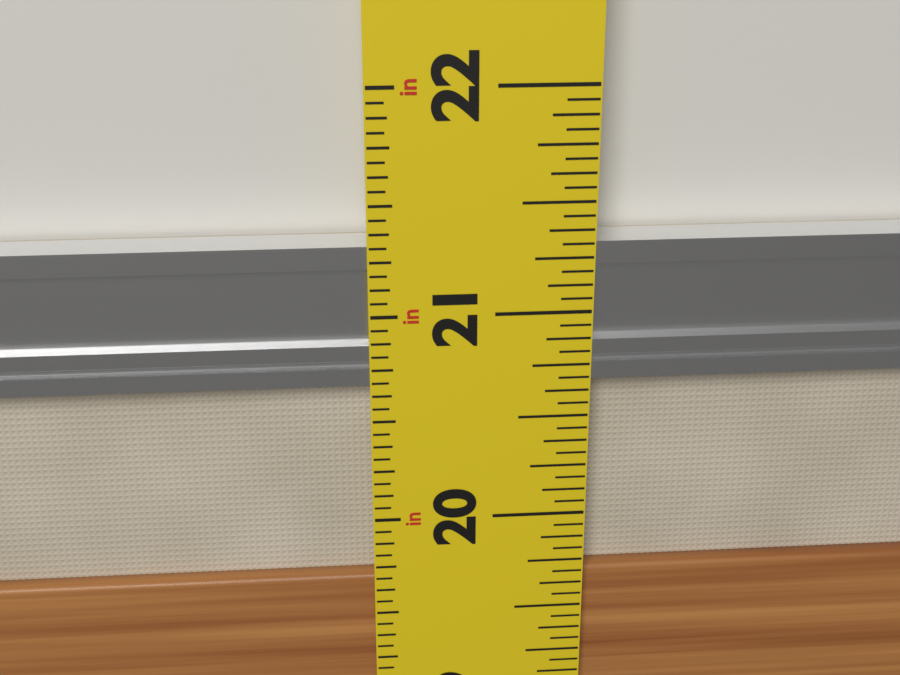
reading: 21.3125 in
